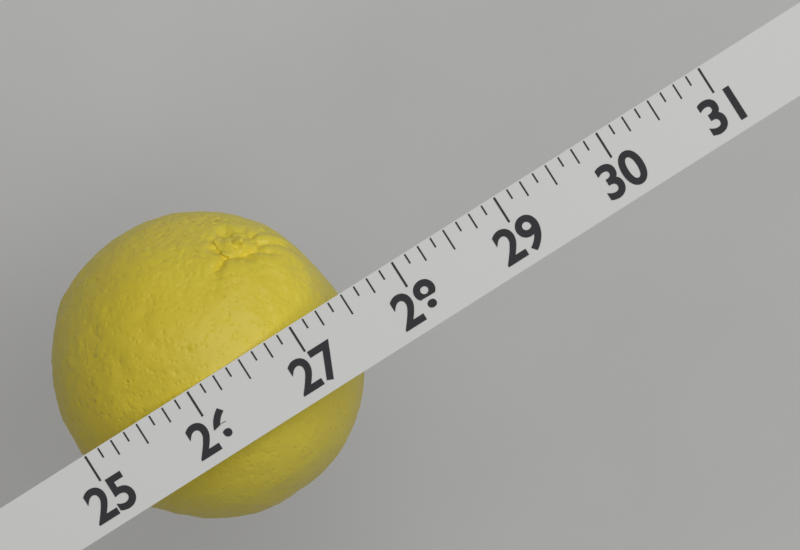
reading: 27.500 (no unit)
